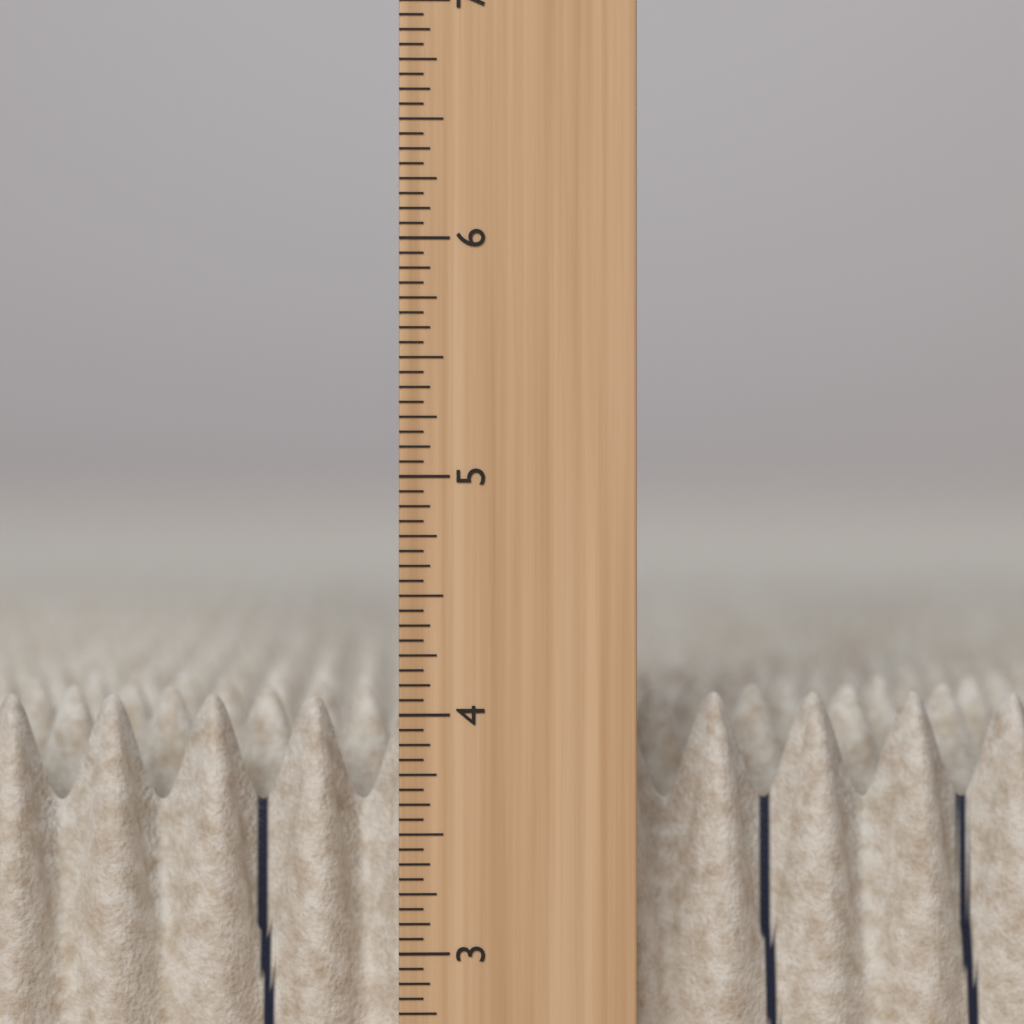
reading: 4.0625 in
